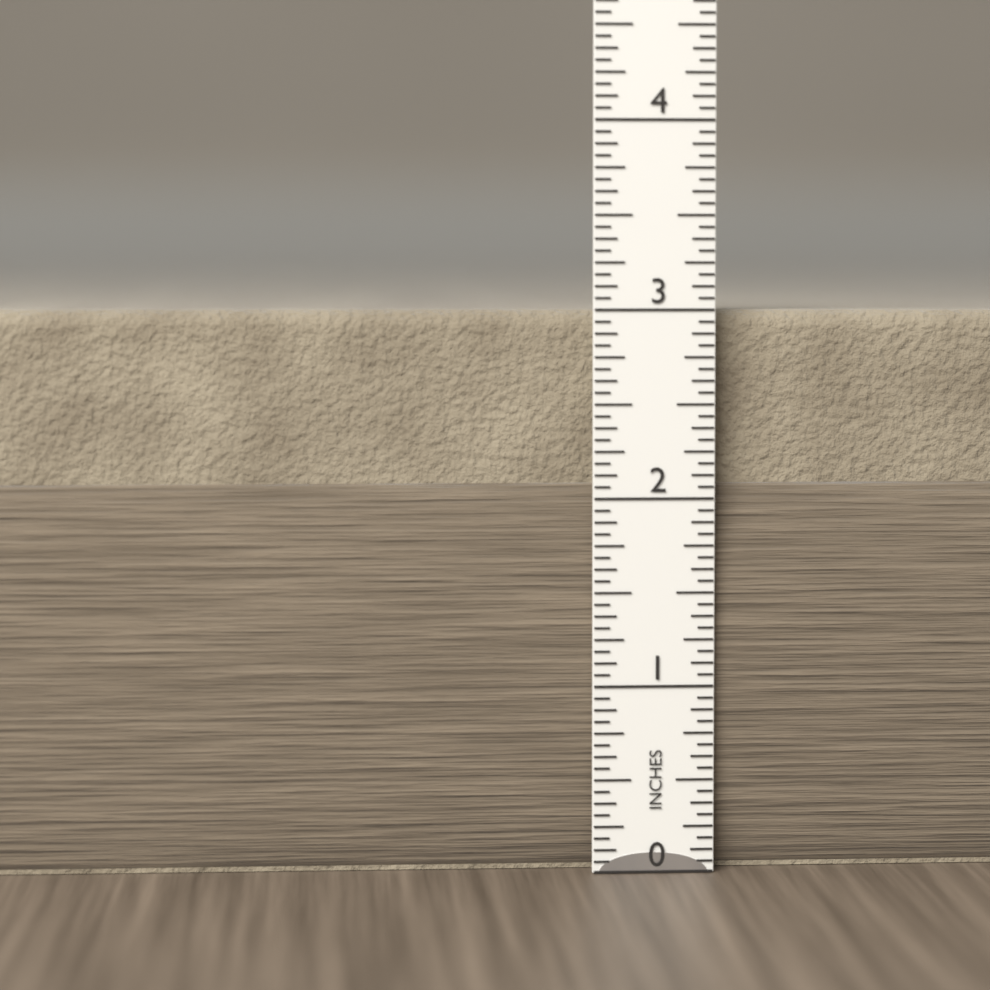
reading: 3.0000 in
